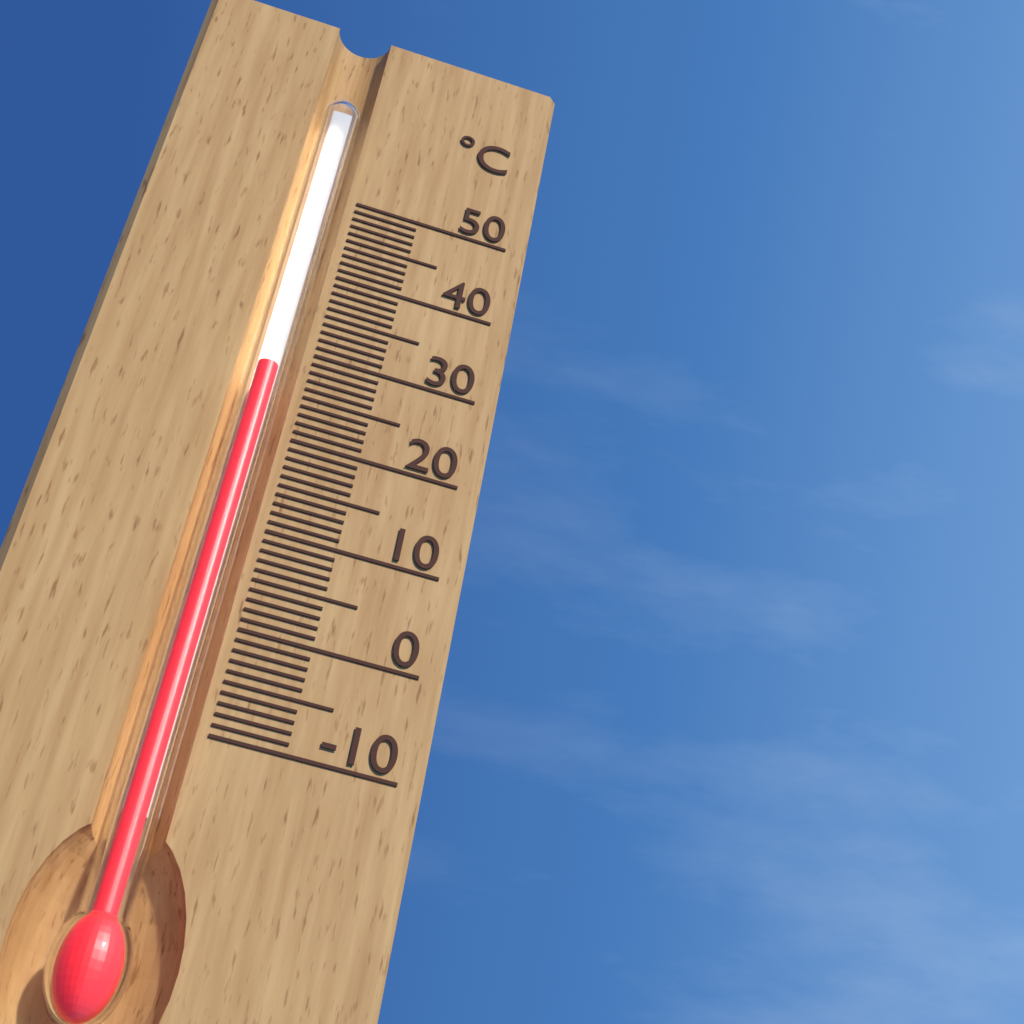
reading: 27 °C
